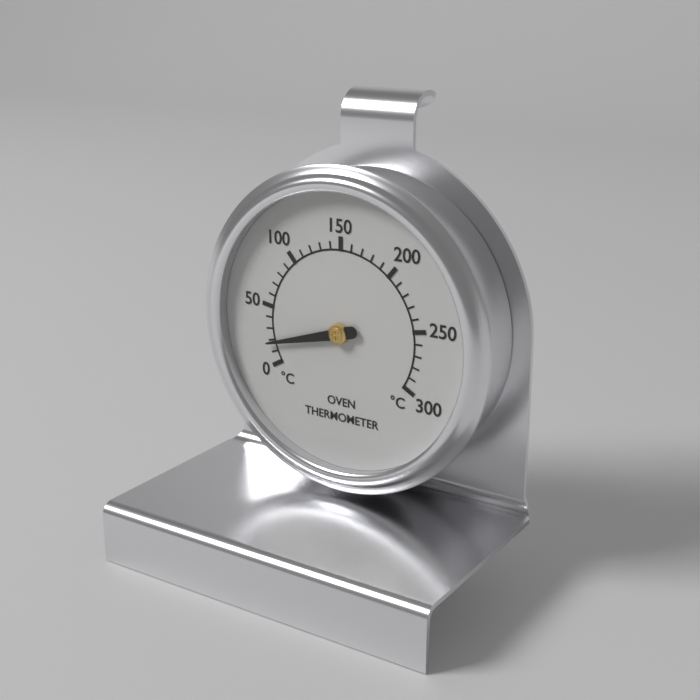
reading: 18 °C
